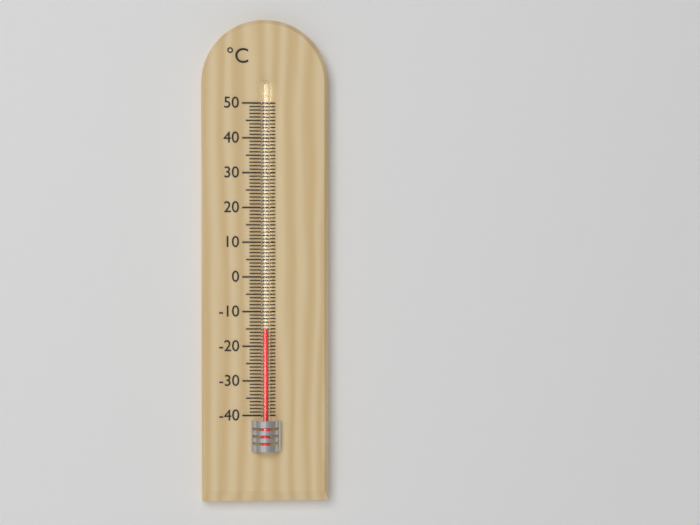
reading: -15 °C
